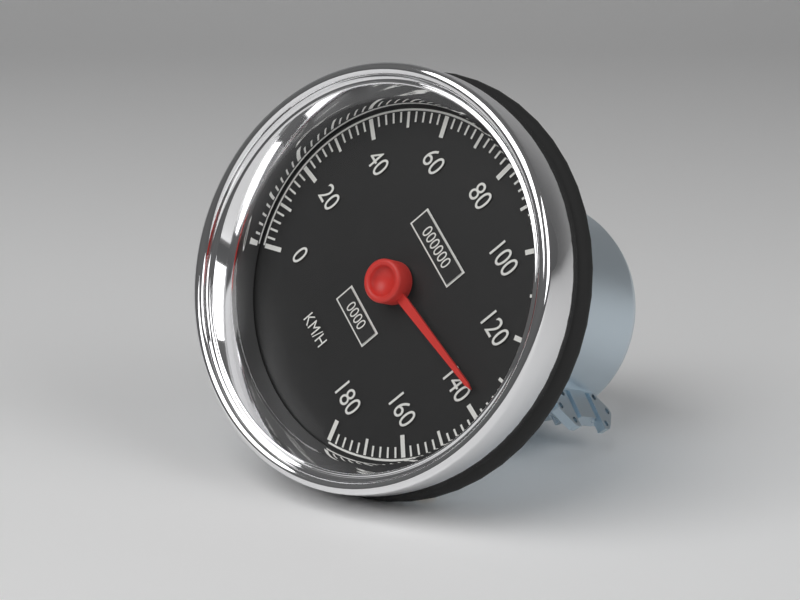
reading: 136 km/h
